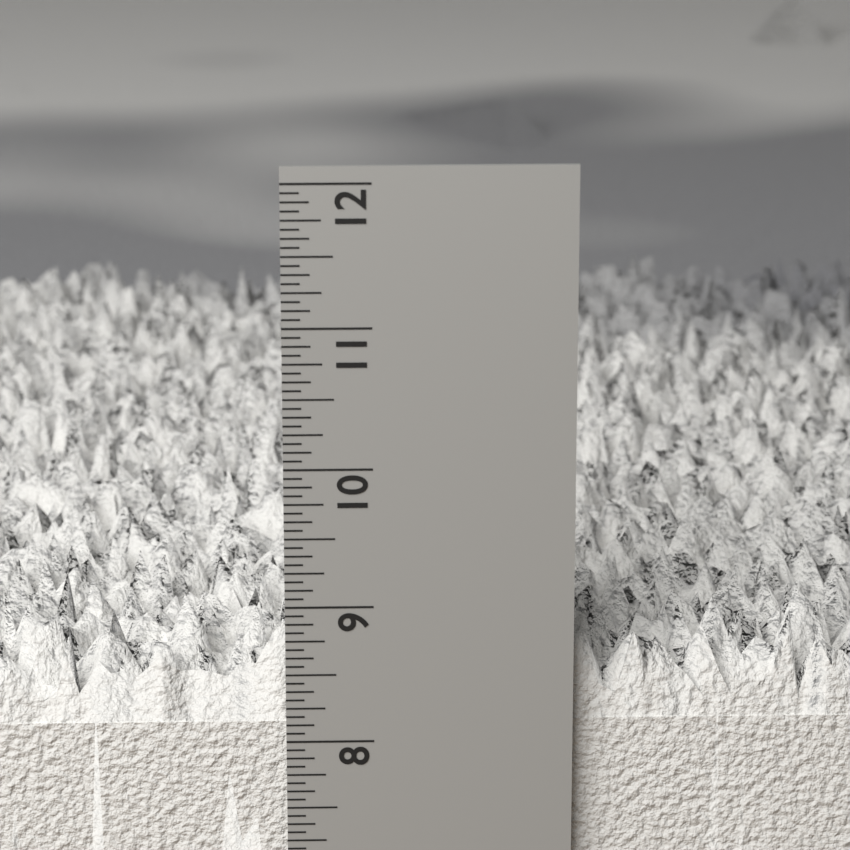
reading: 9.0000 in
